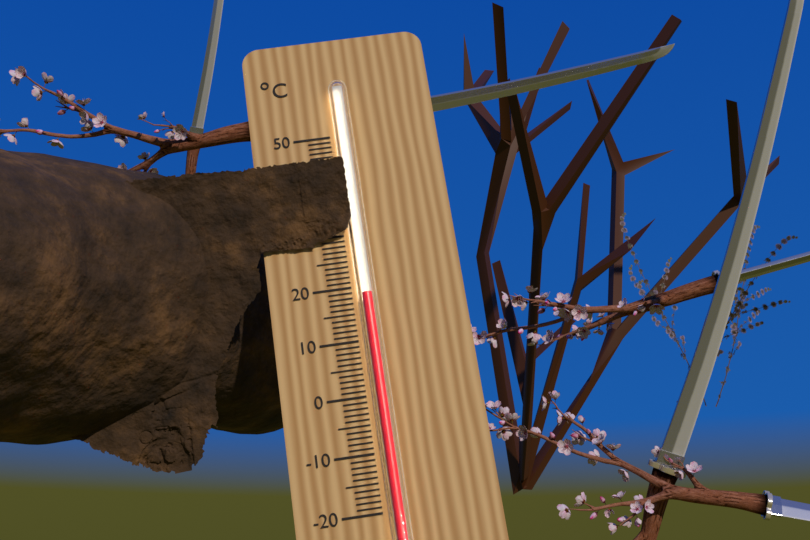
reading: 18 °C
